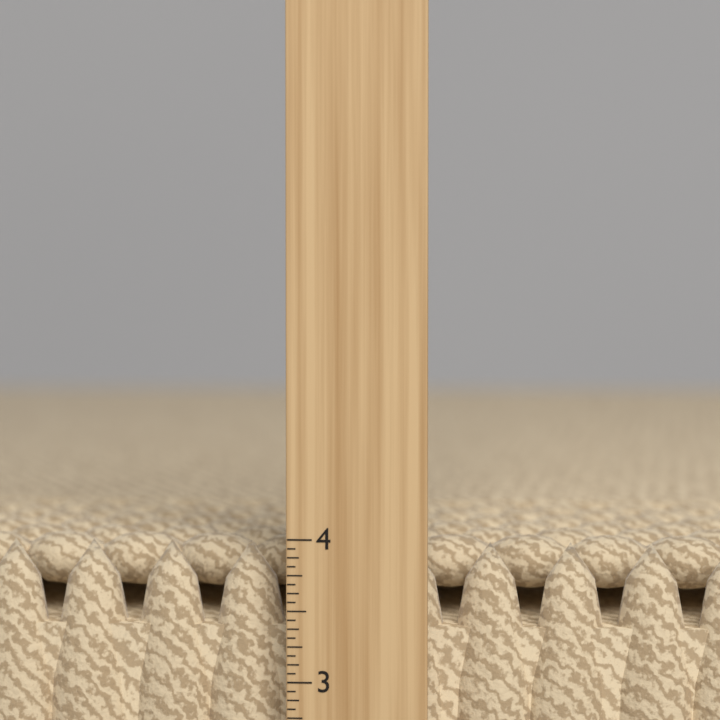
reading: 3.9375 in
